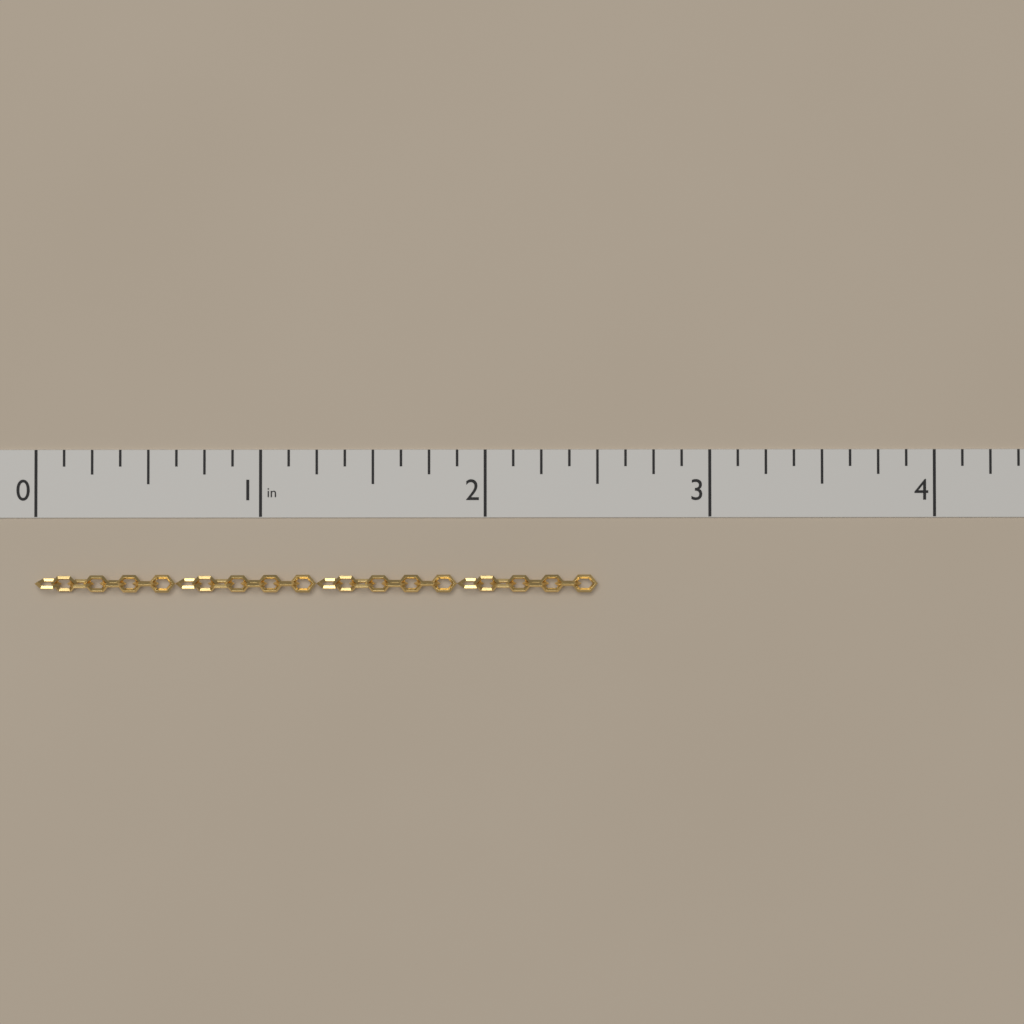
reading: 2.500 in
